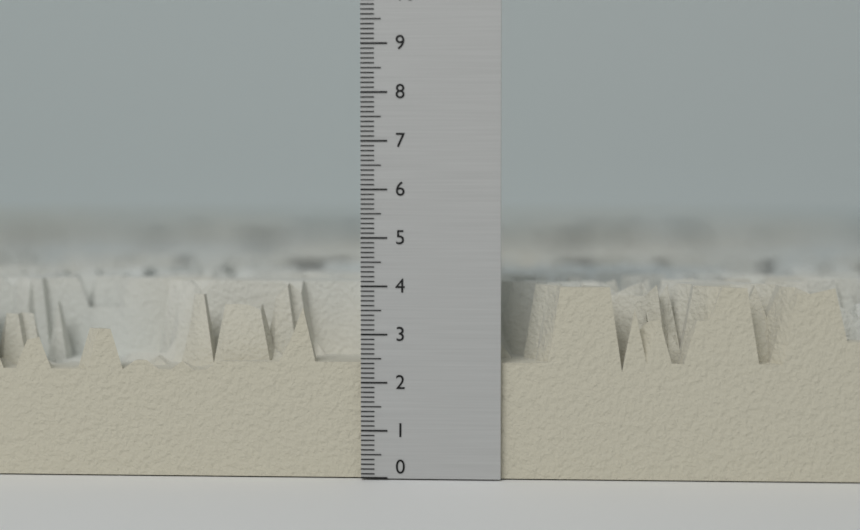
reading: 4.0 (no unit)
